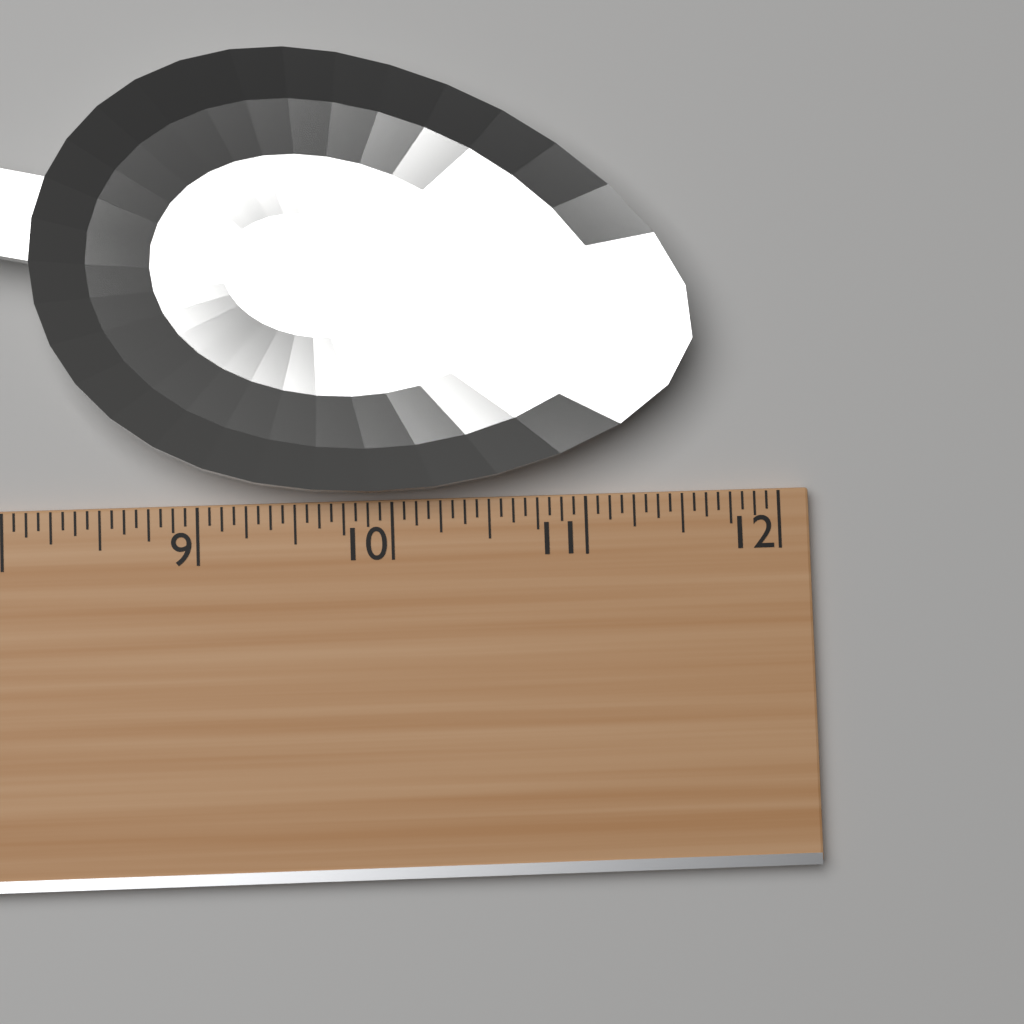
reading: 11.5625 (no unit)
